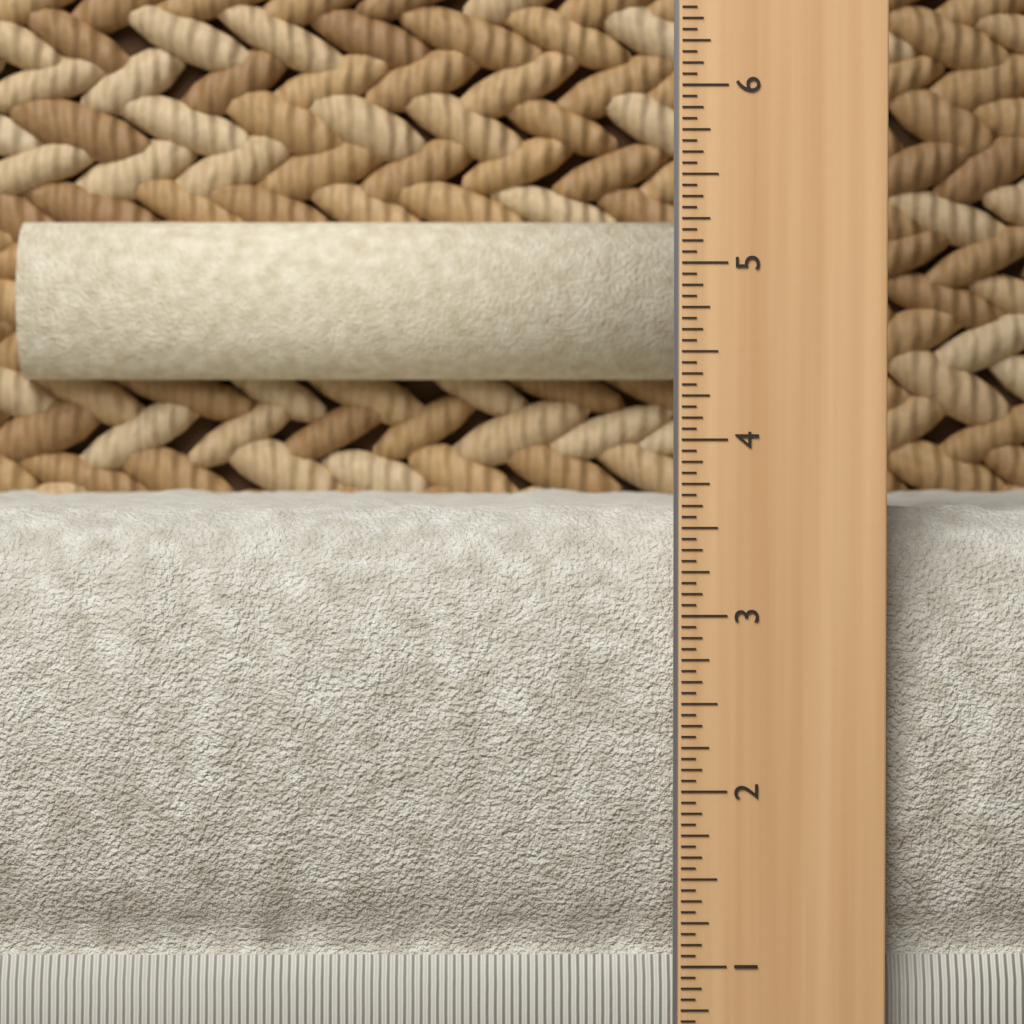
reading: 3.6250 in
